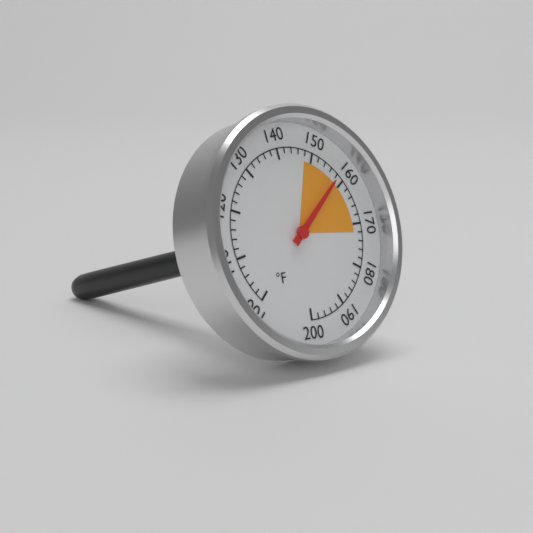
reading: 158 °F
